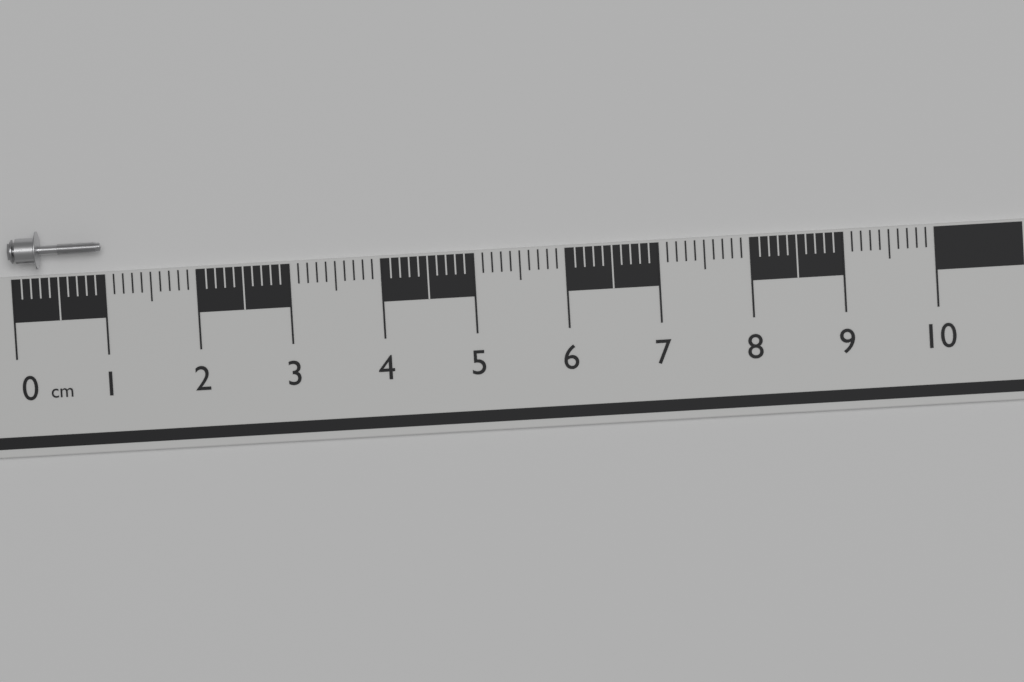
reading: 1.0 cm
